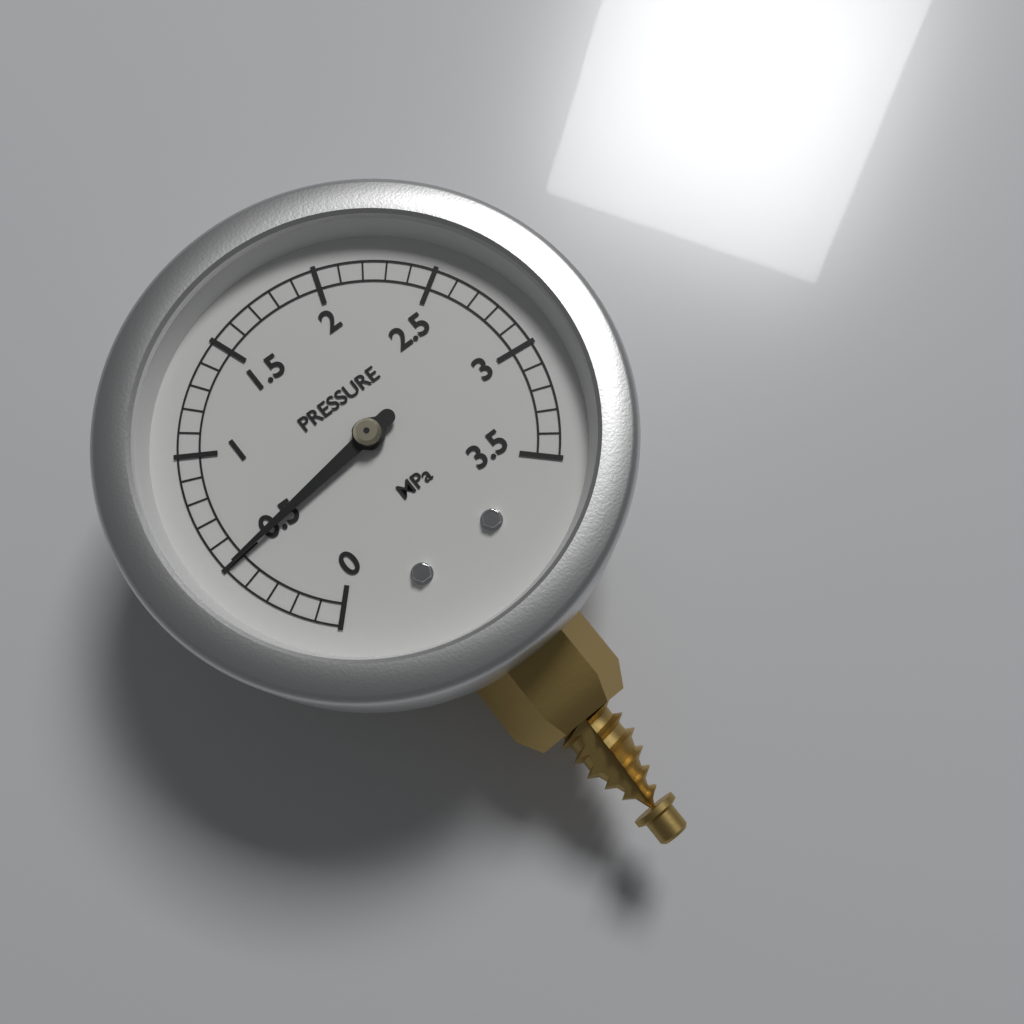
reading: 0.5 MPa
